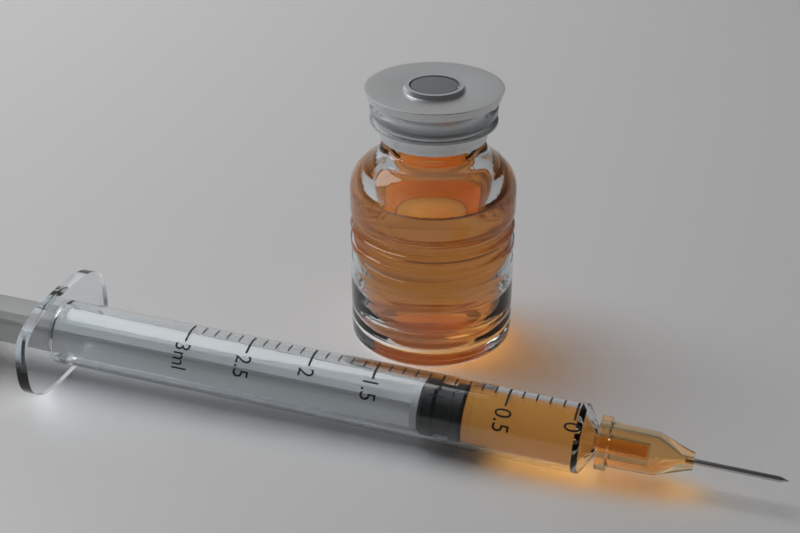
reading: 0.8 ml
